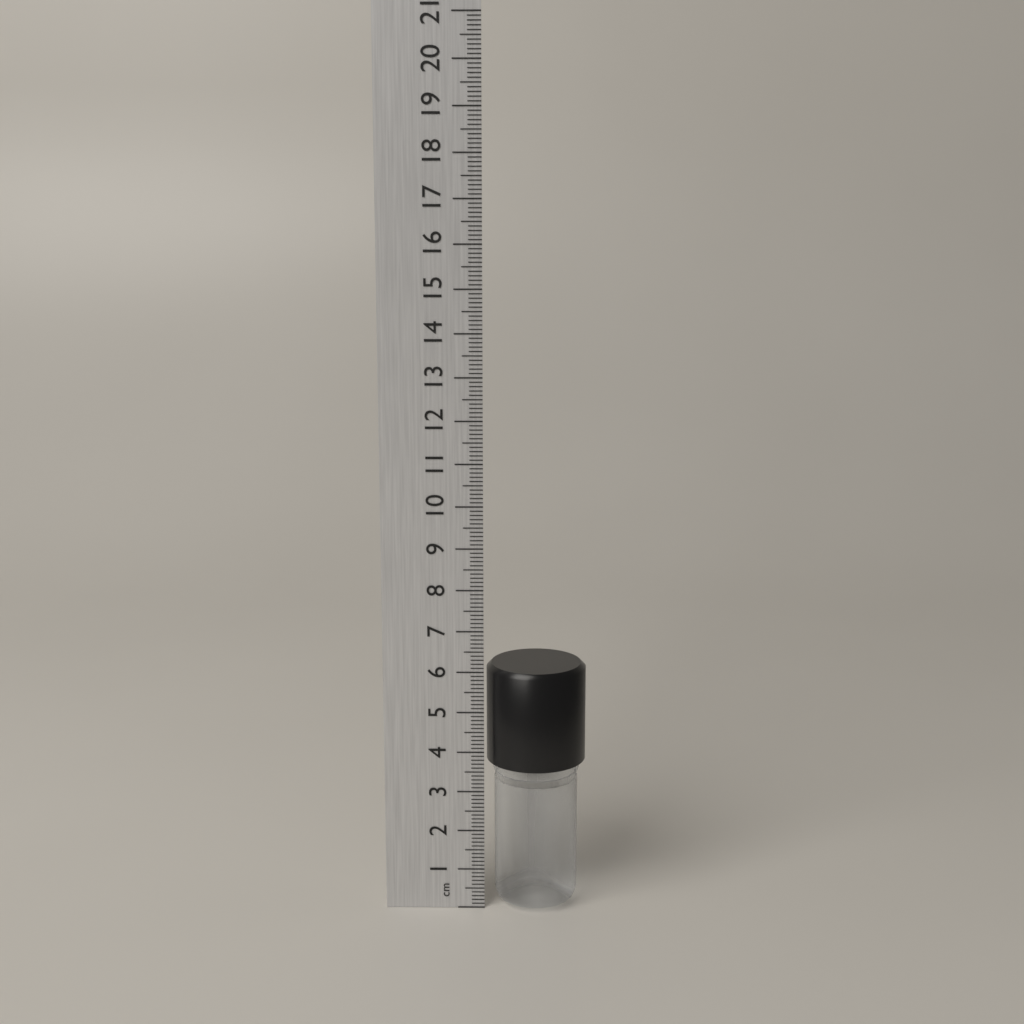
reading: 6.1 cm
